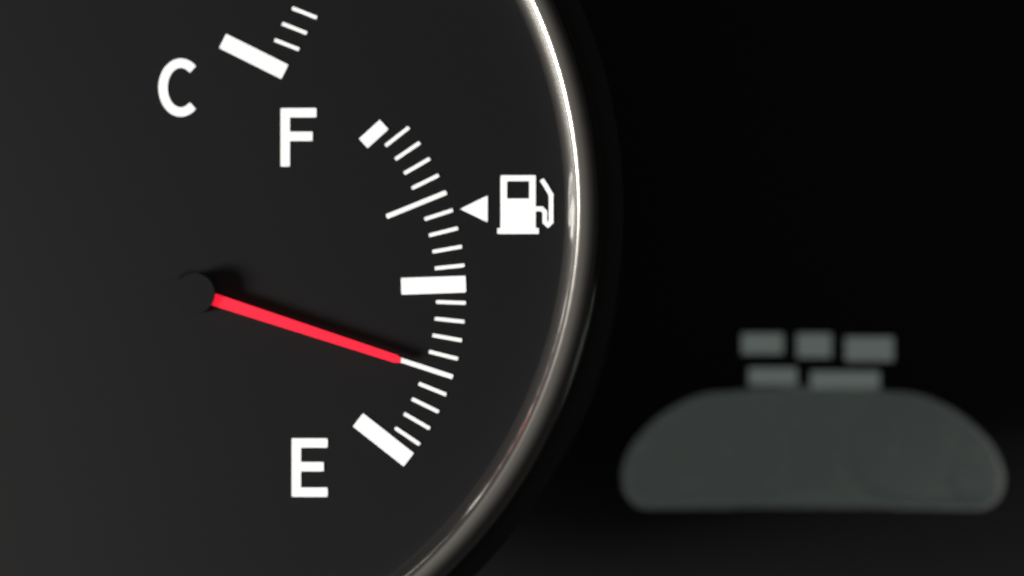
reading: 0.25 (no unit)
